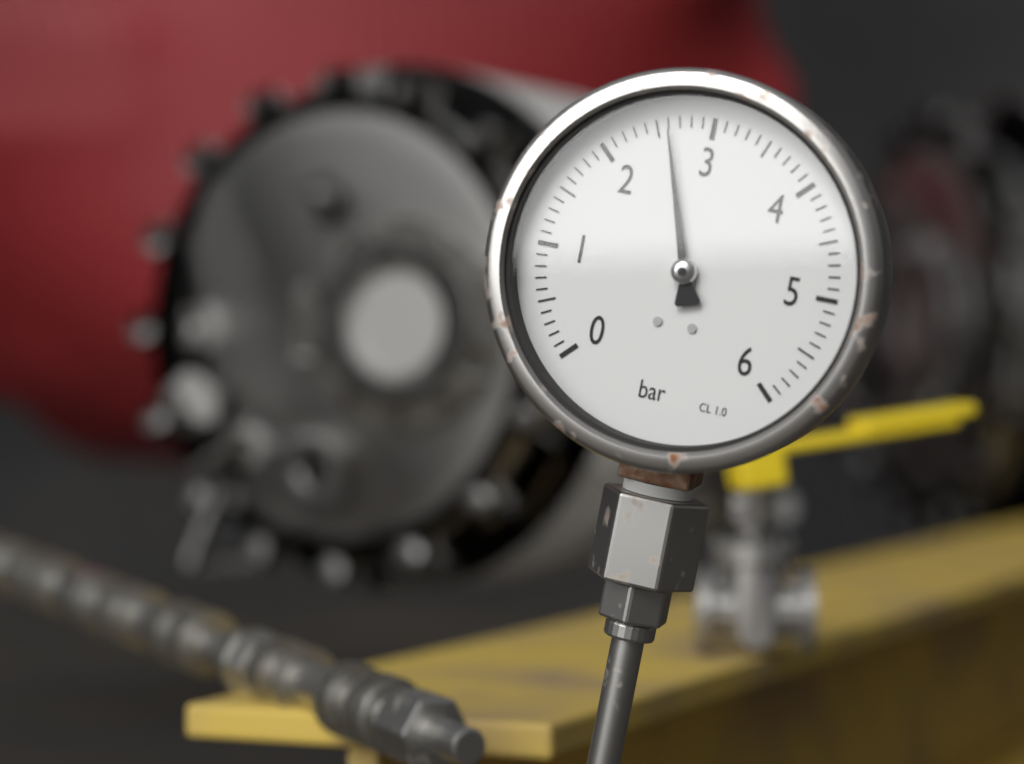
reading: 2.6 bar
